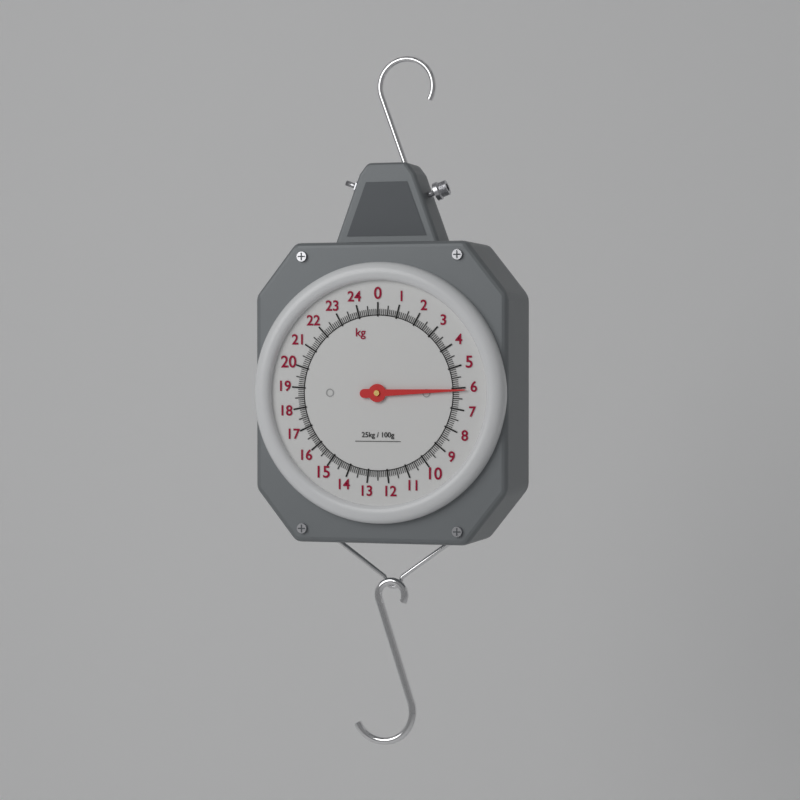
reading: 6.1 kg
